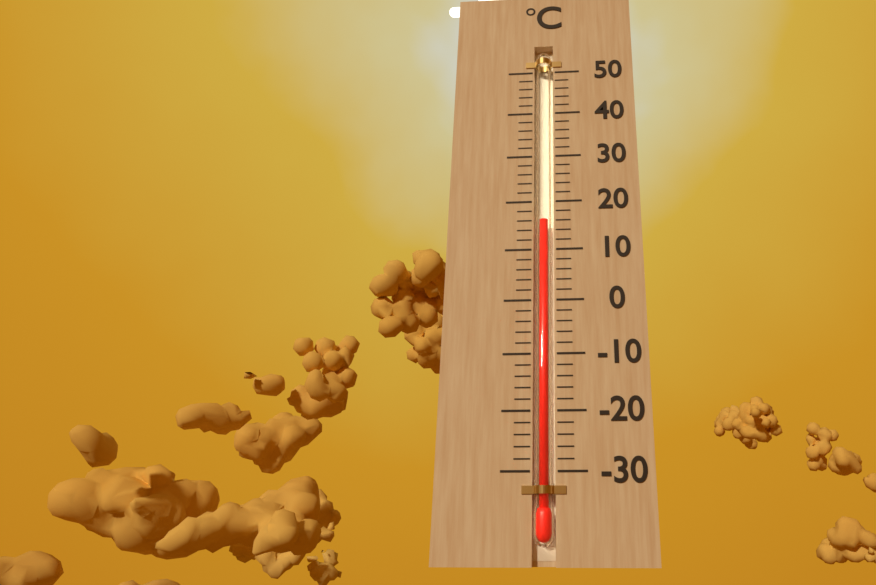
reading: 16 °C
